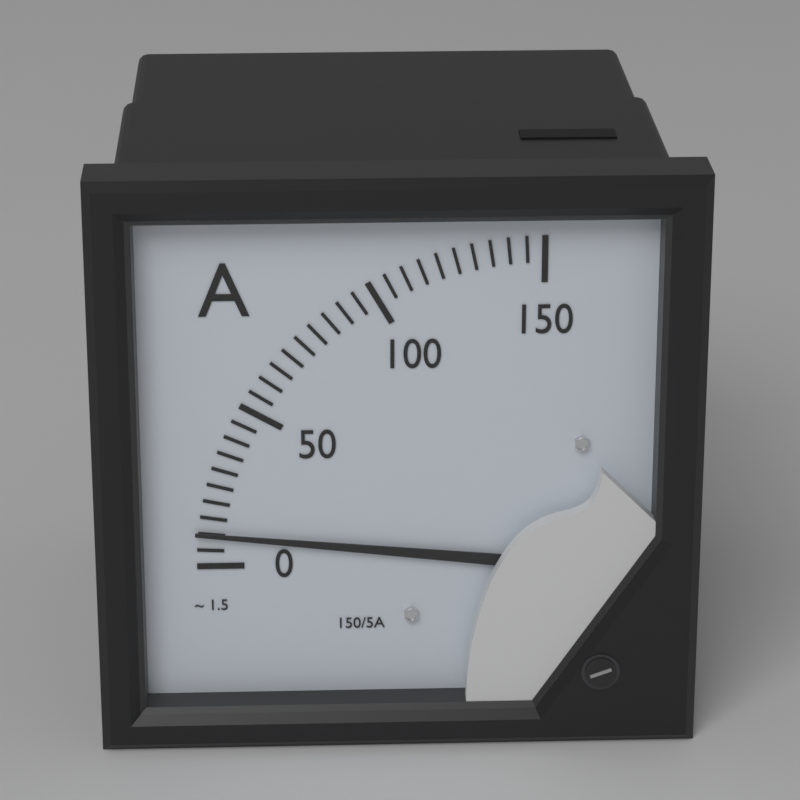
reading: 10 A
